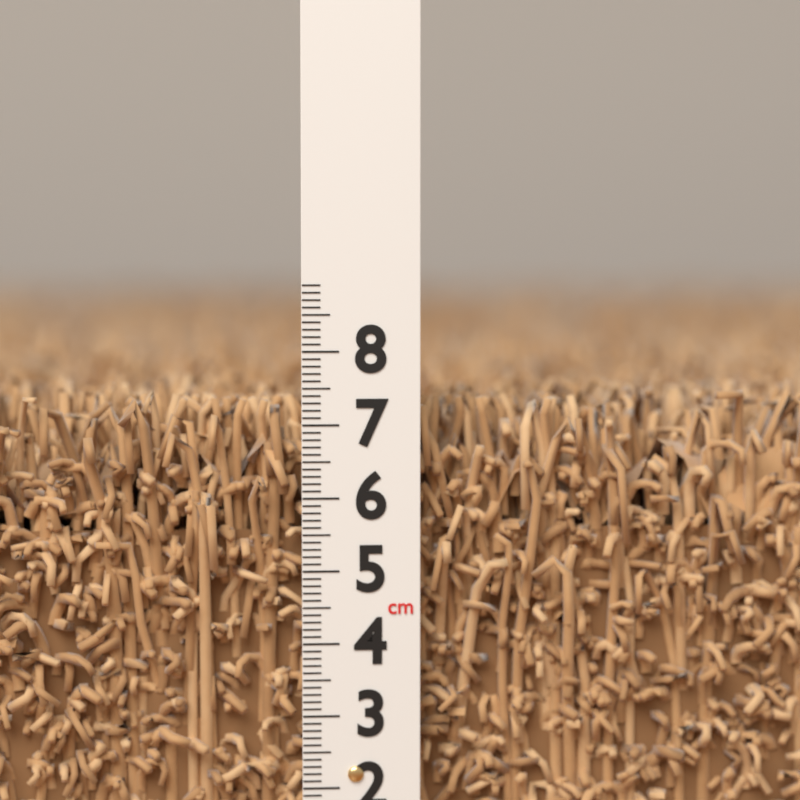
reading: 7.6 cm
